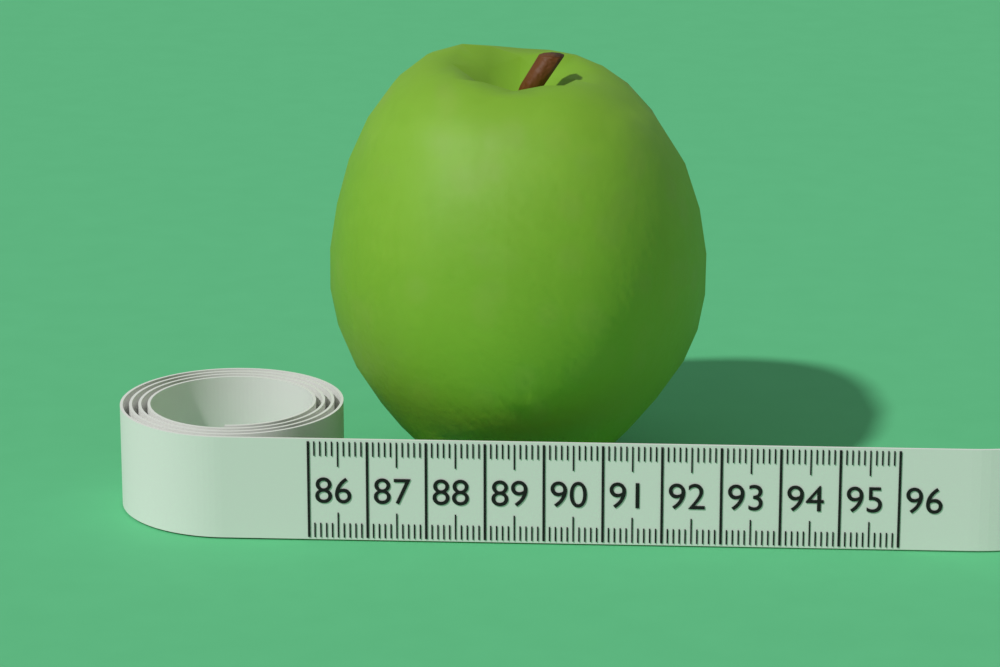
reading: 92.7 (no unit)
